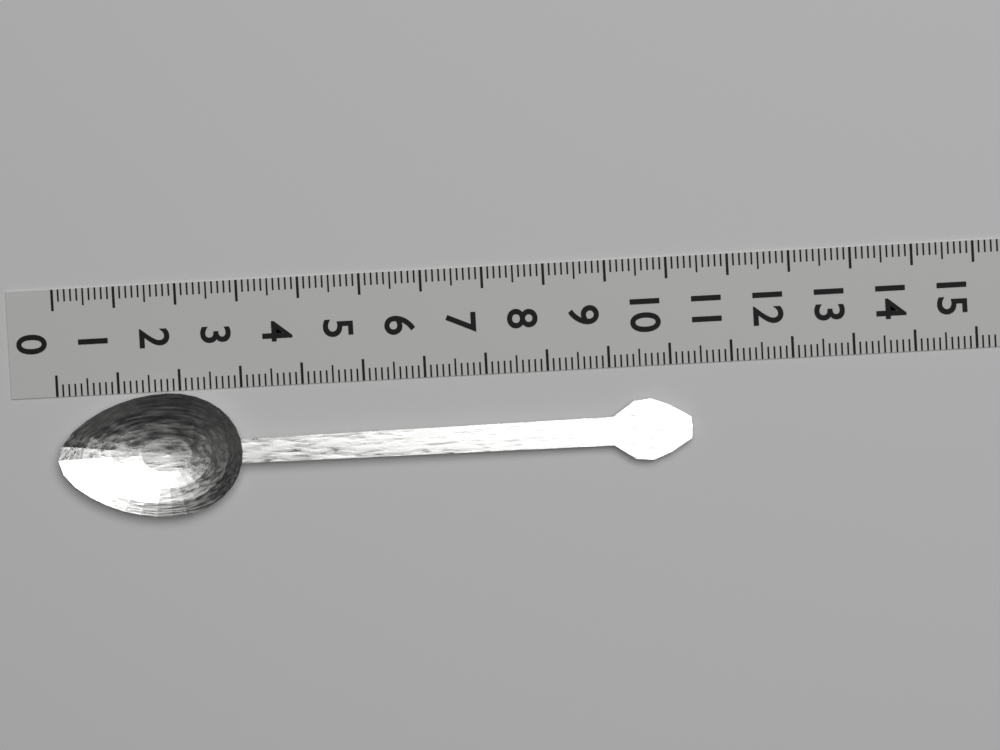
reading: 10.3 (no unit)
